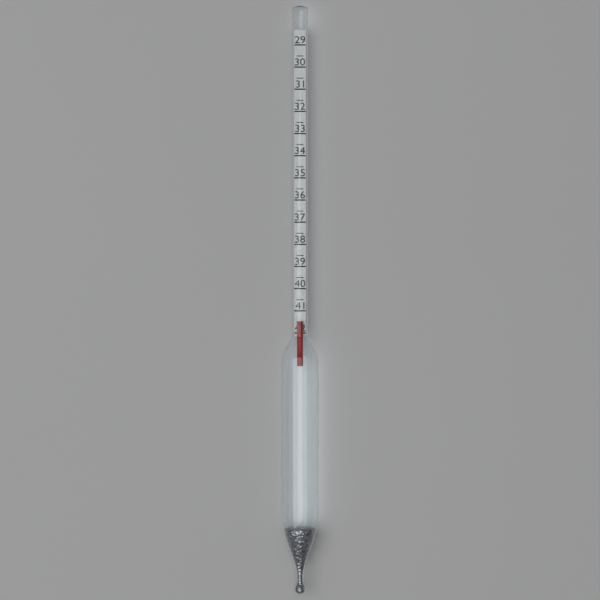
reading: 41.5 (no unit)
